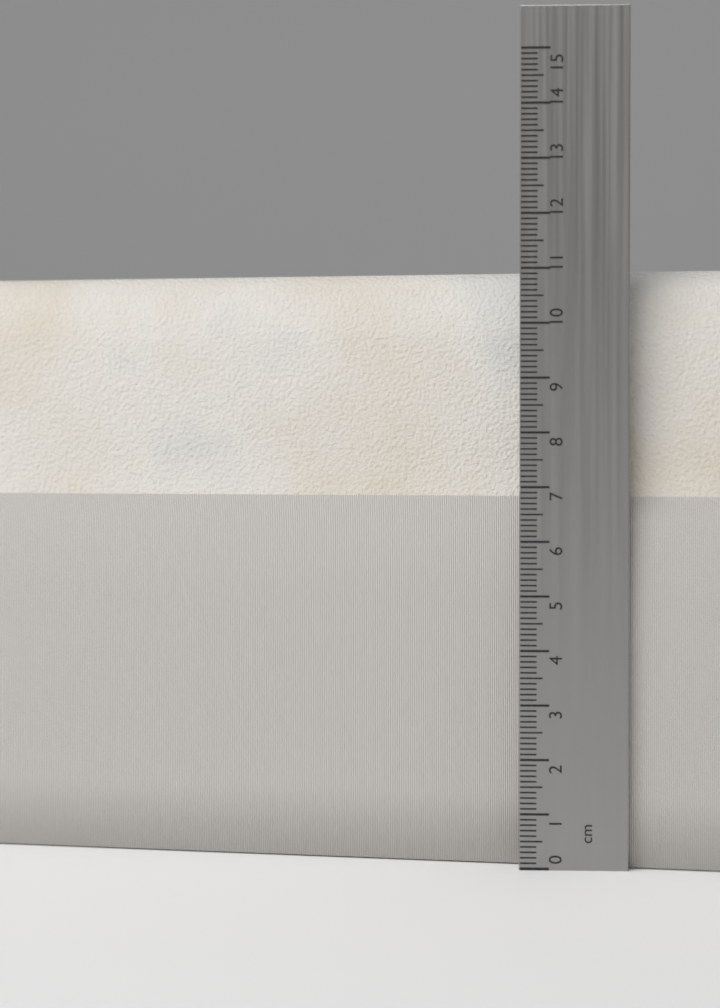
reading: 11.0 cm
